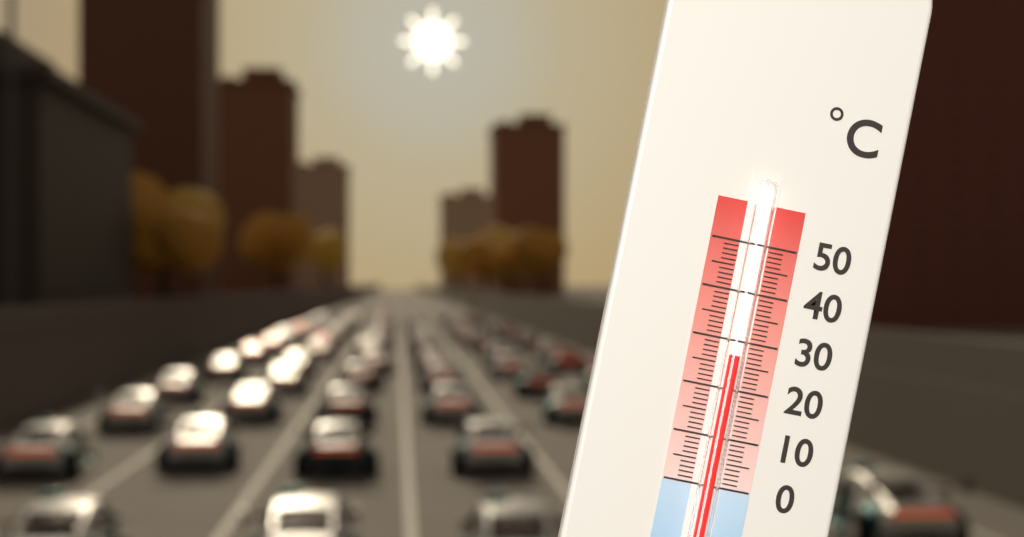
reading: 27 °C
